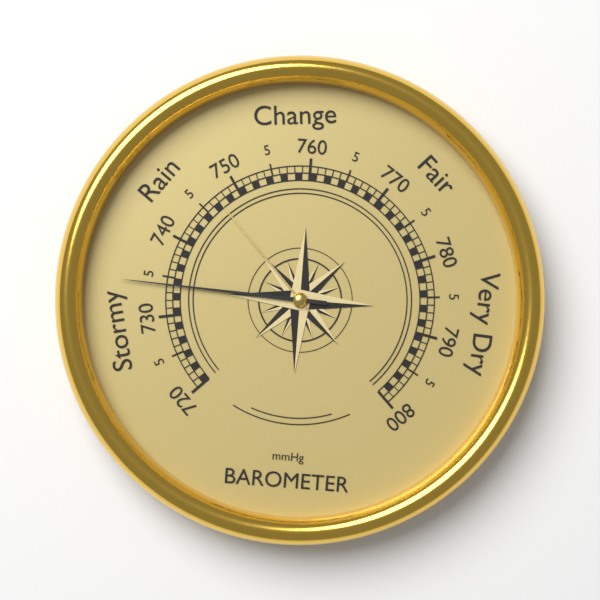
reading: 734 mmHg
